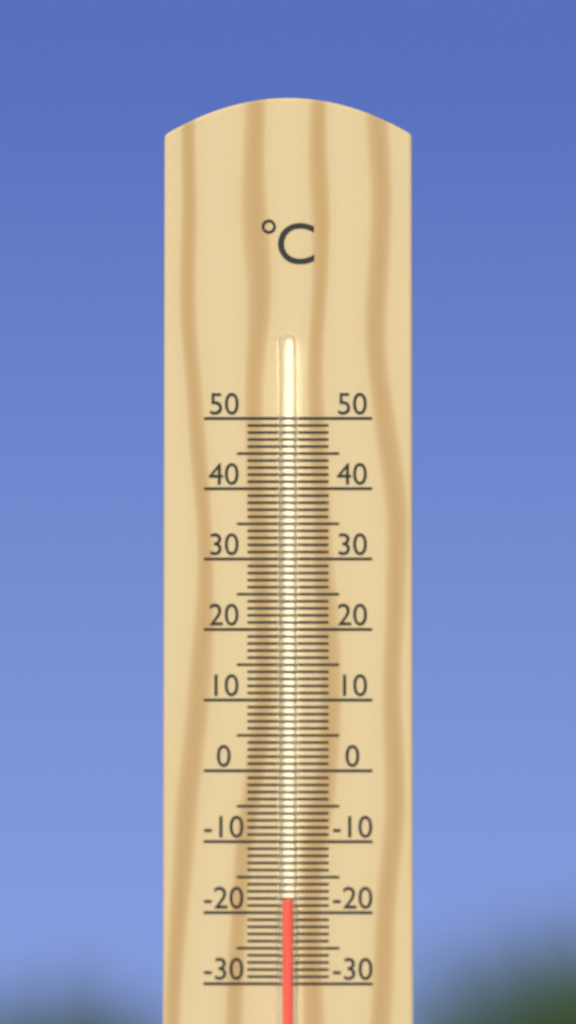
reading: -18 °C
